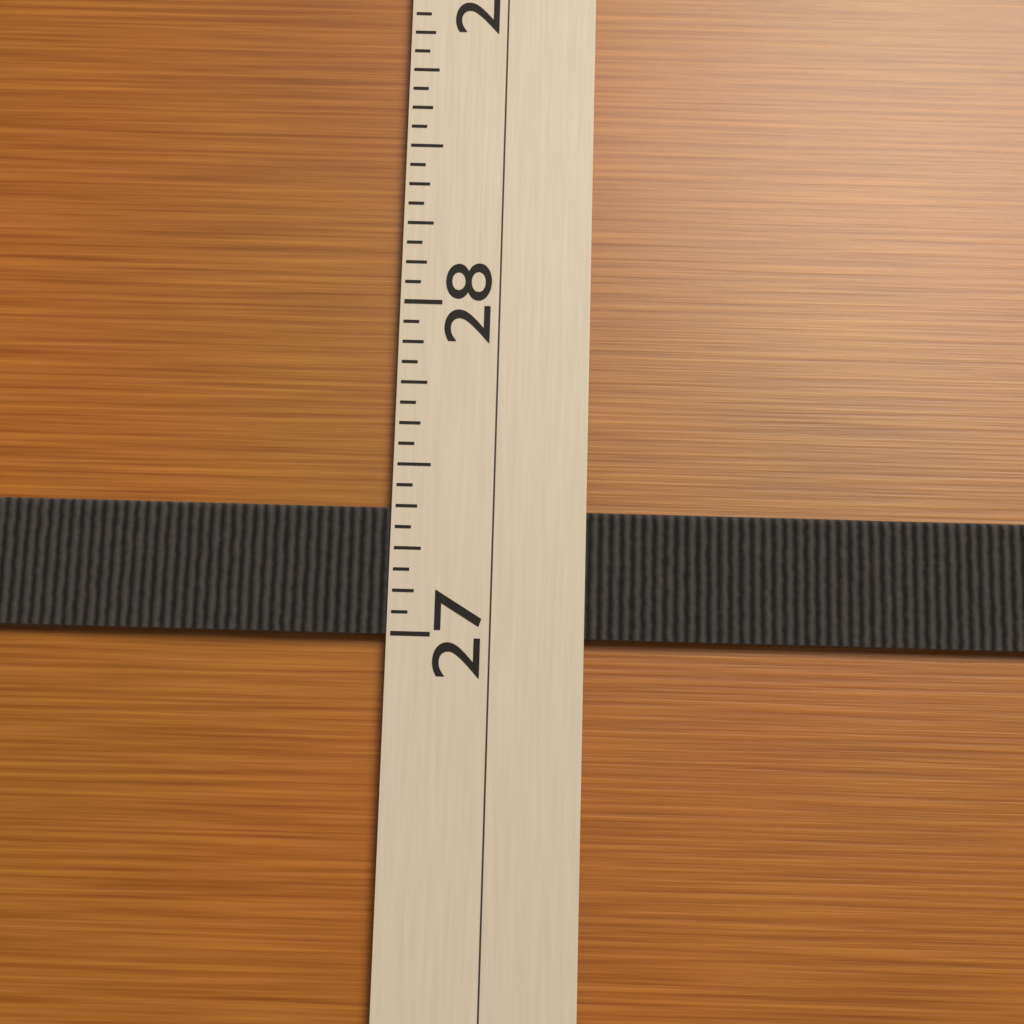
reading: 27.3750 (no unit)
